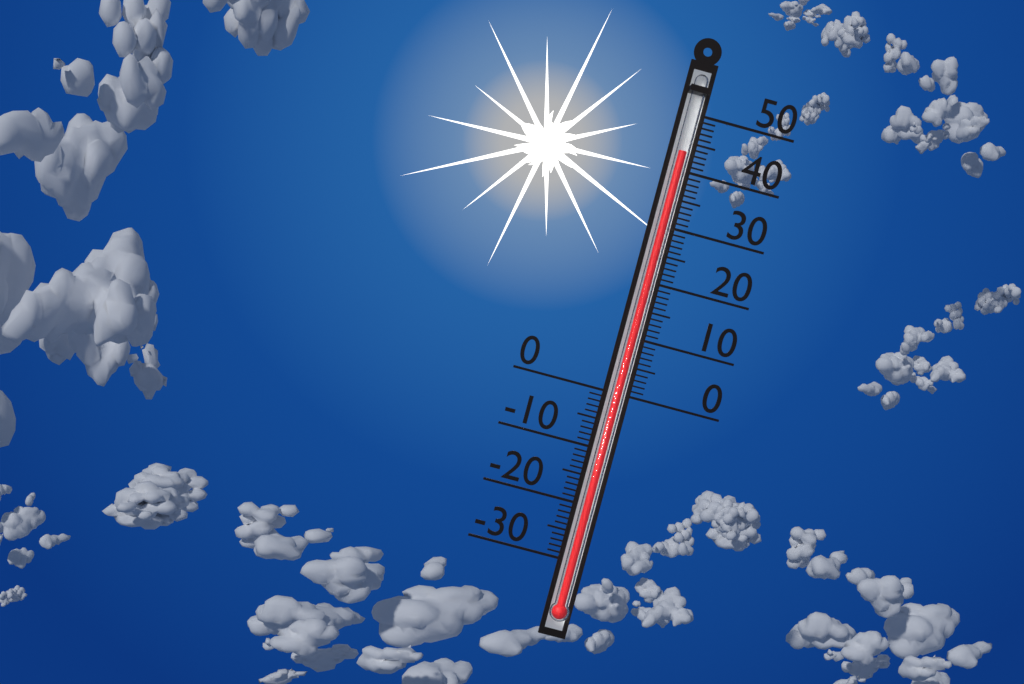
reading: 43 (no unit)
